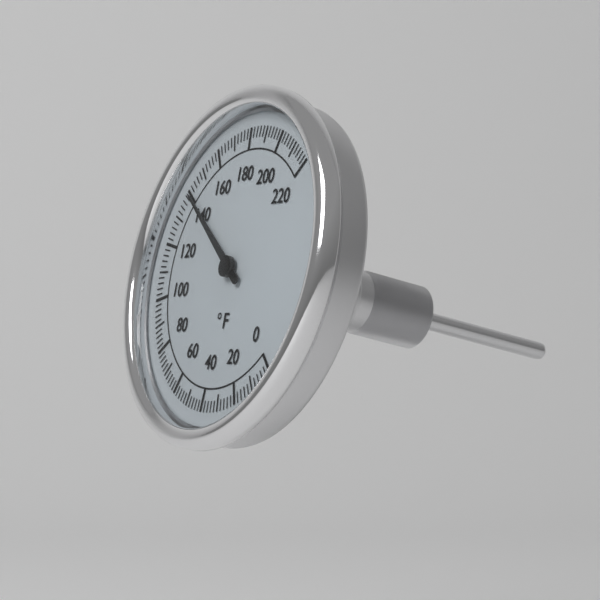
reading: 140 °F
